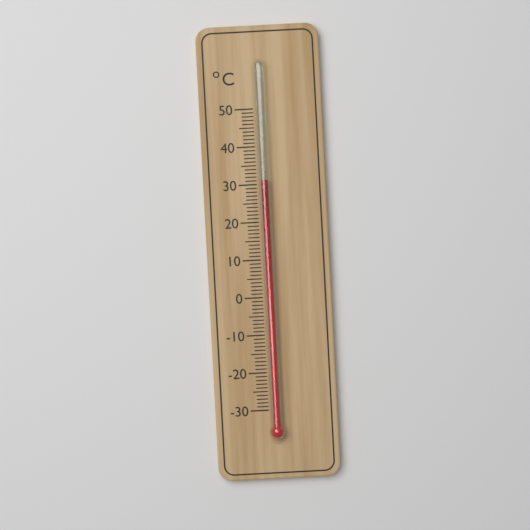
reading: 31 °C
